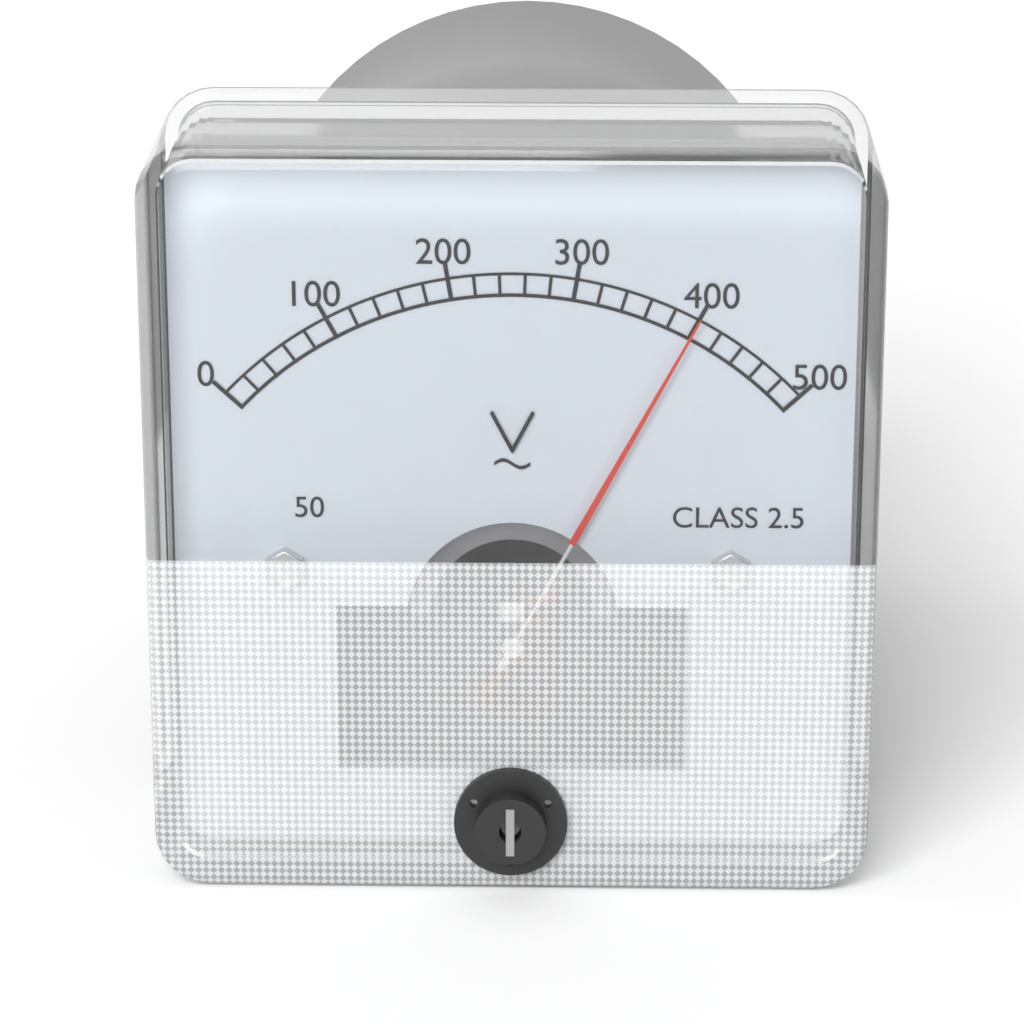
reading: 400 V
